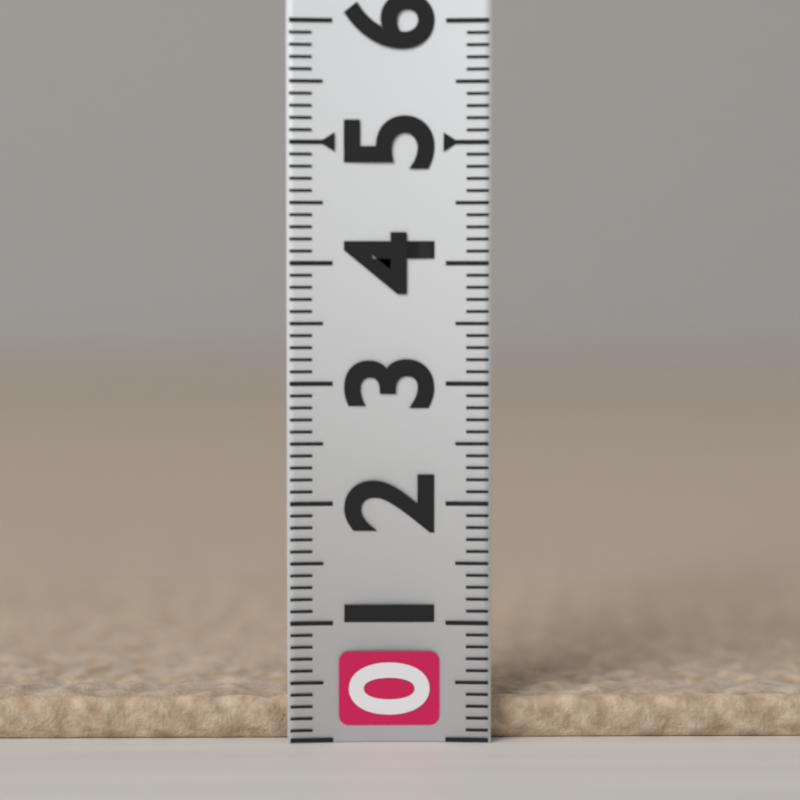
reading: 0.4 (no unit)
